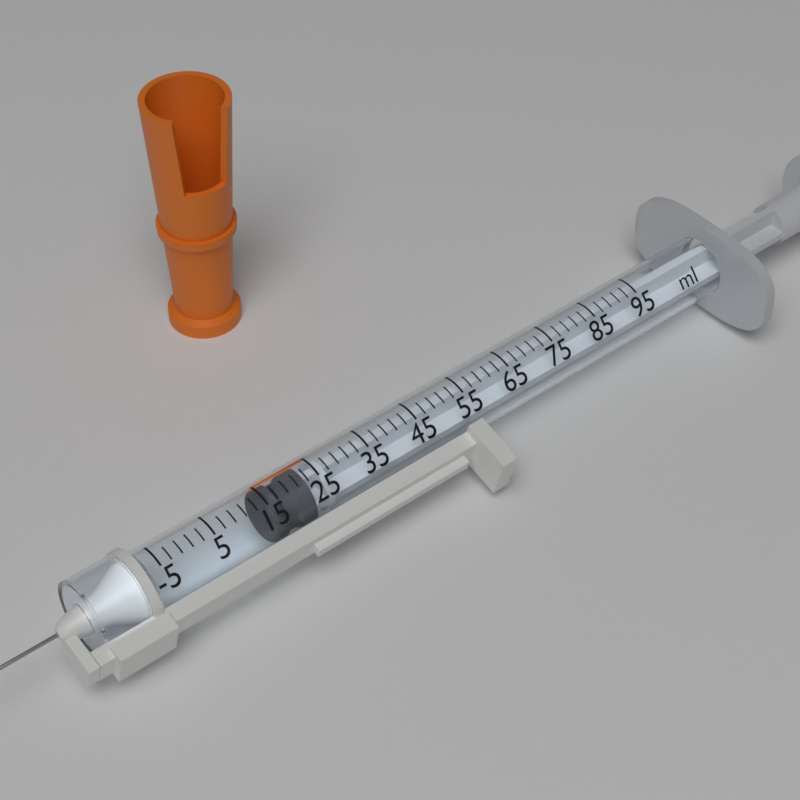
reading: 15 ml
